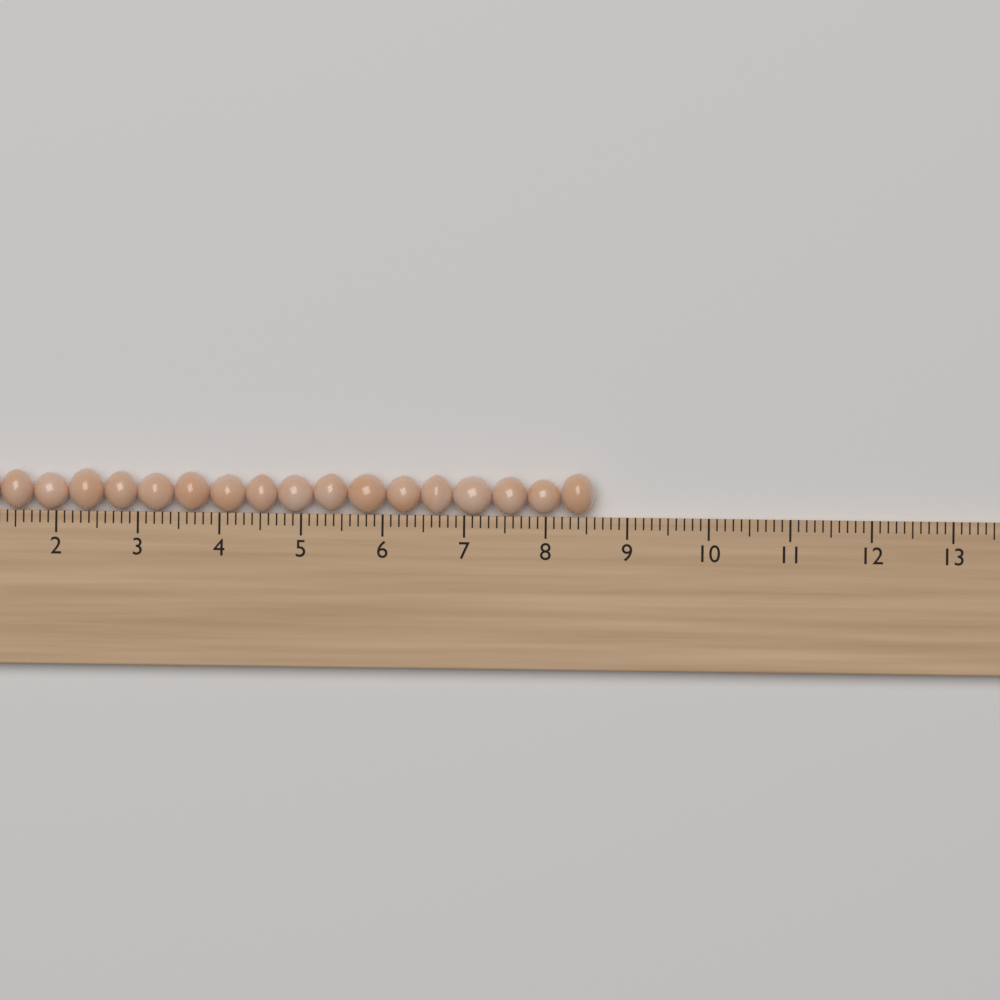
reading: 8.6 cm
